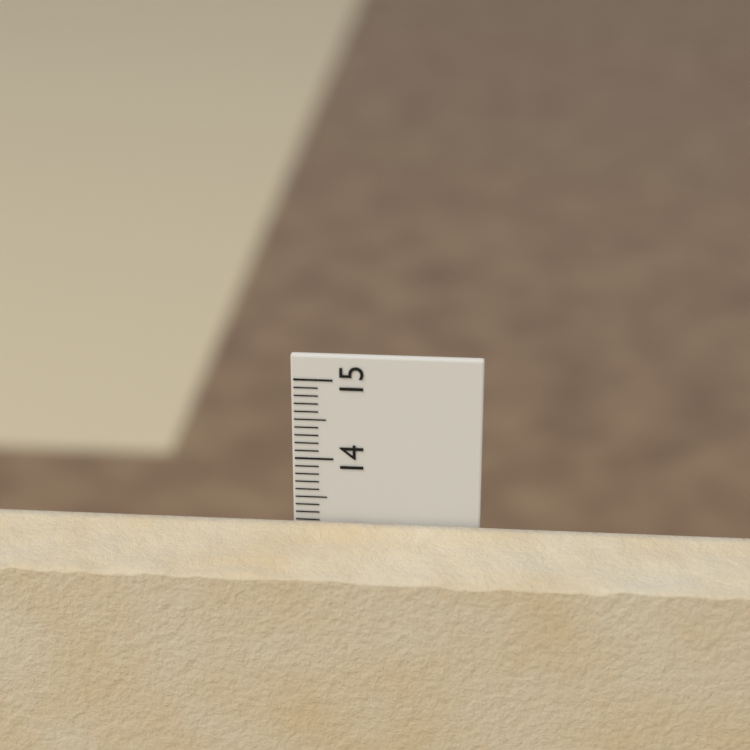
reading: 13.2 cm
